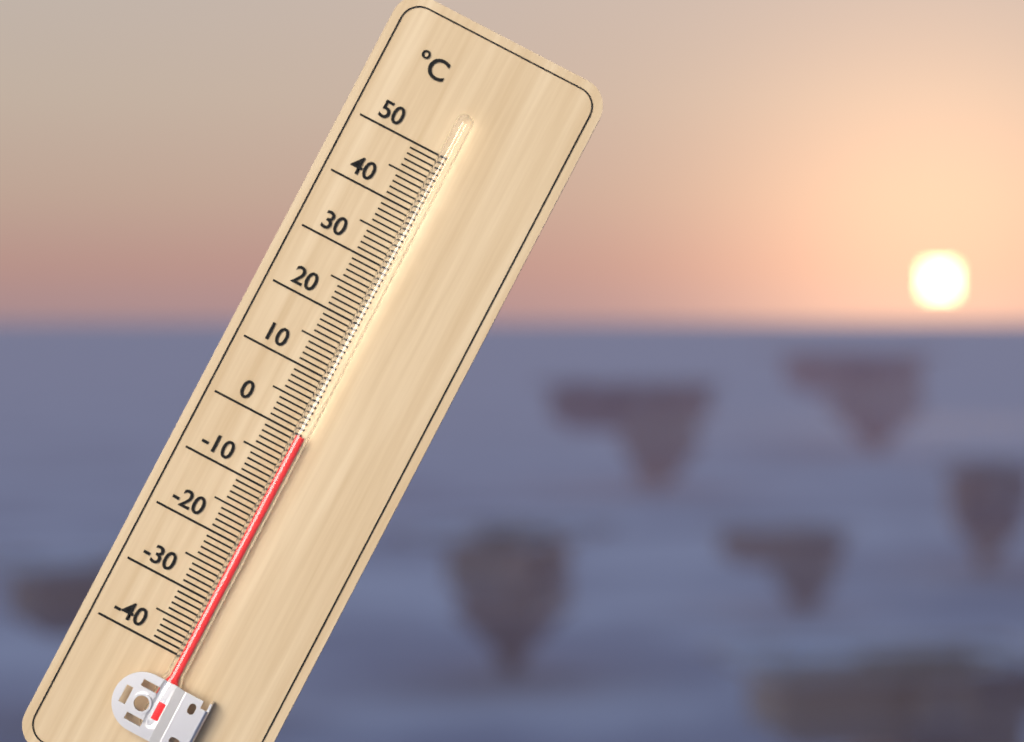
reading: 0 °C
